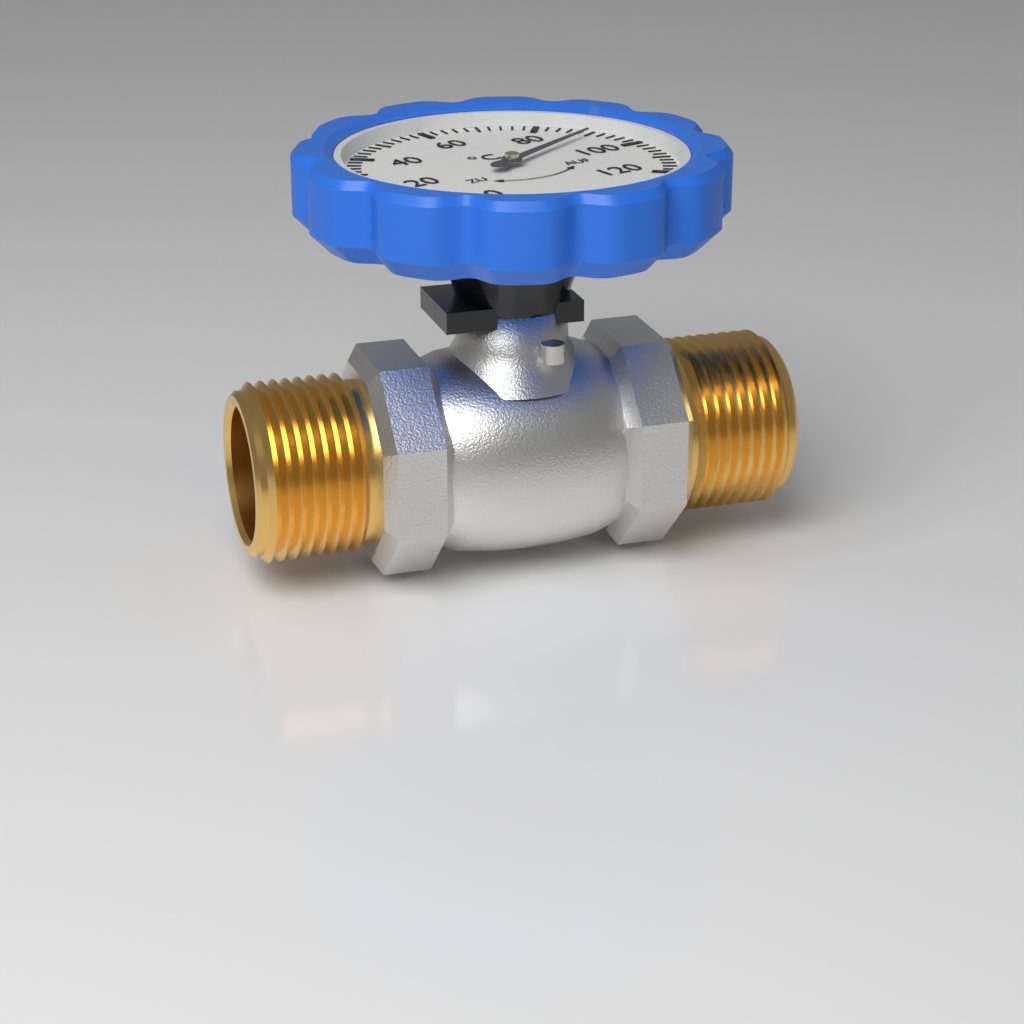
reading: 90 °C
